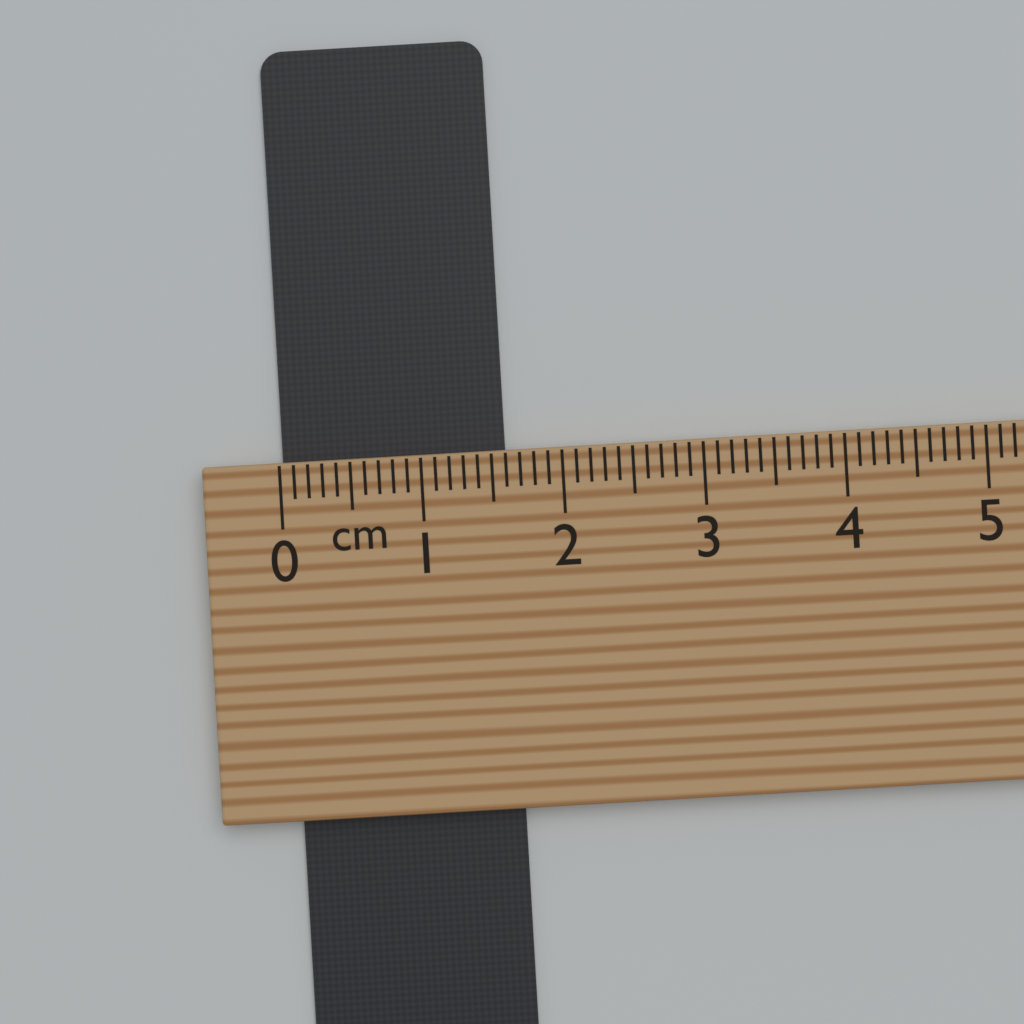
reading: 1.6 cm
